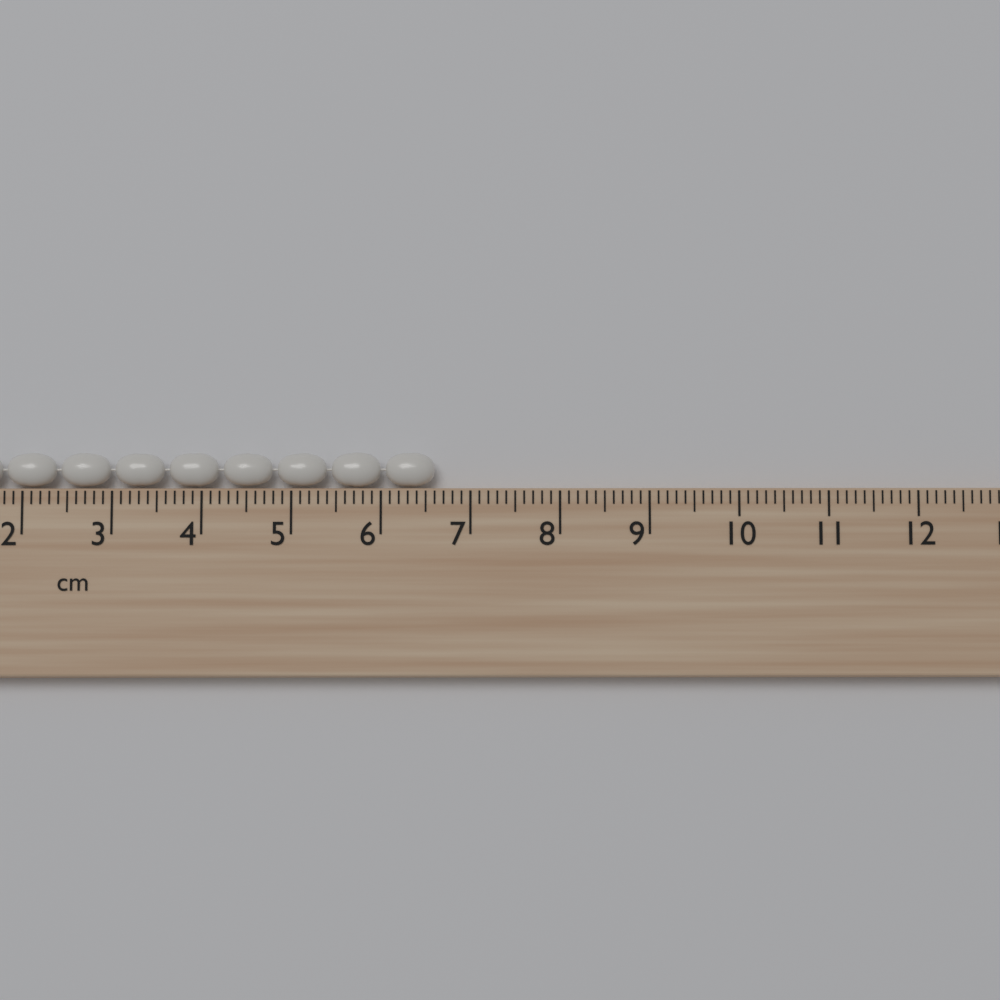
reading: 6.6 cm
